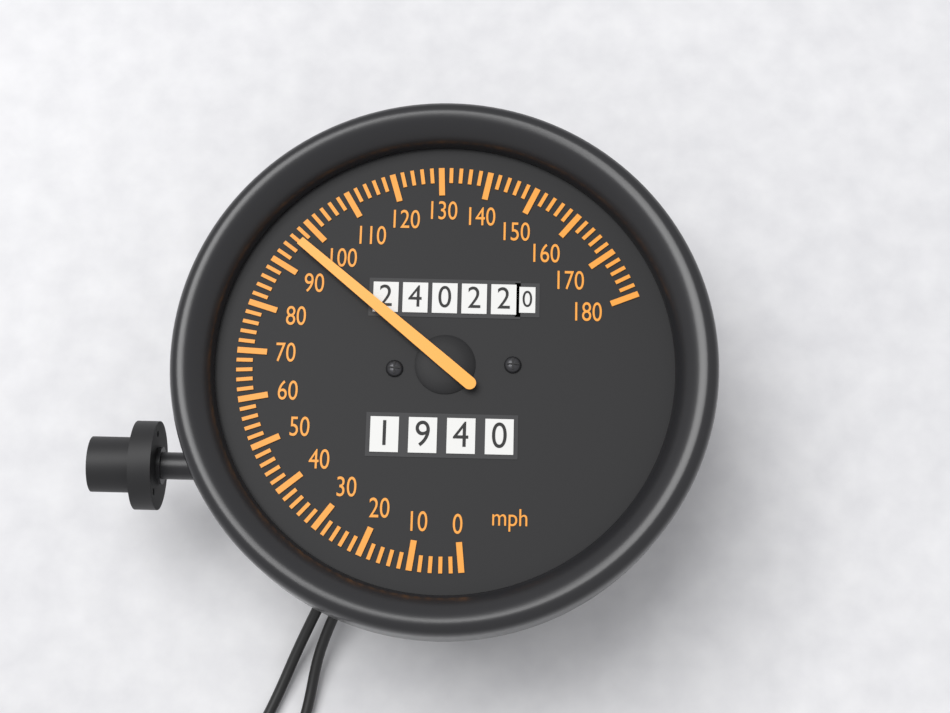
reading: 96 mph
